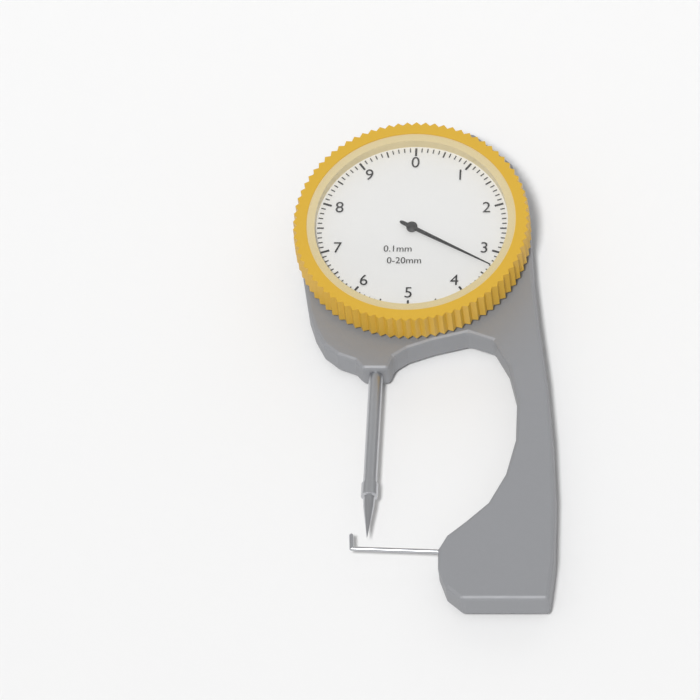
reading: 3.3 mm
